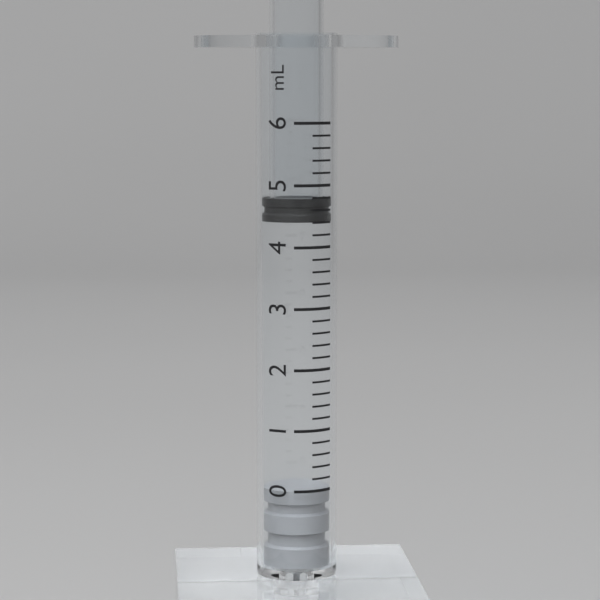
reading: 4.4 mL
